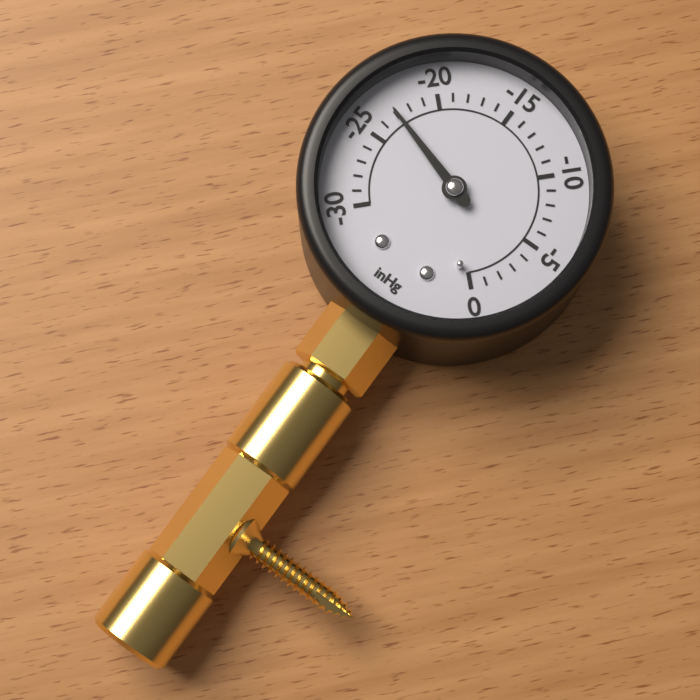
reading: -23 inHg
